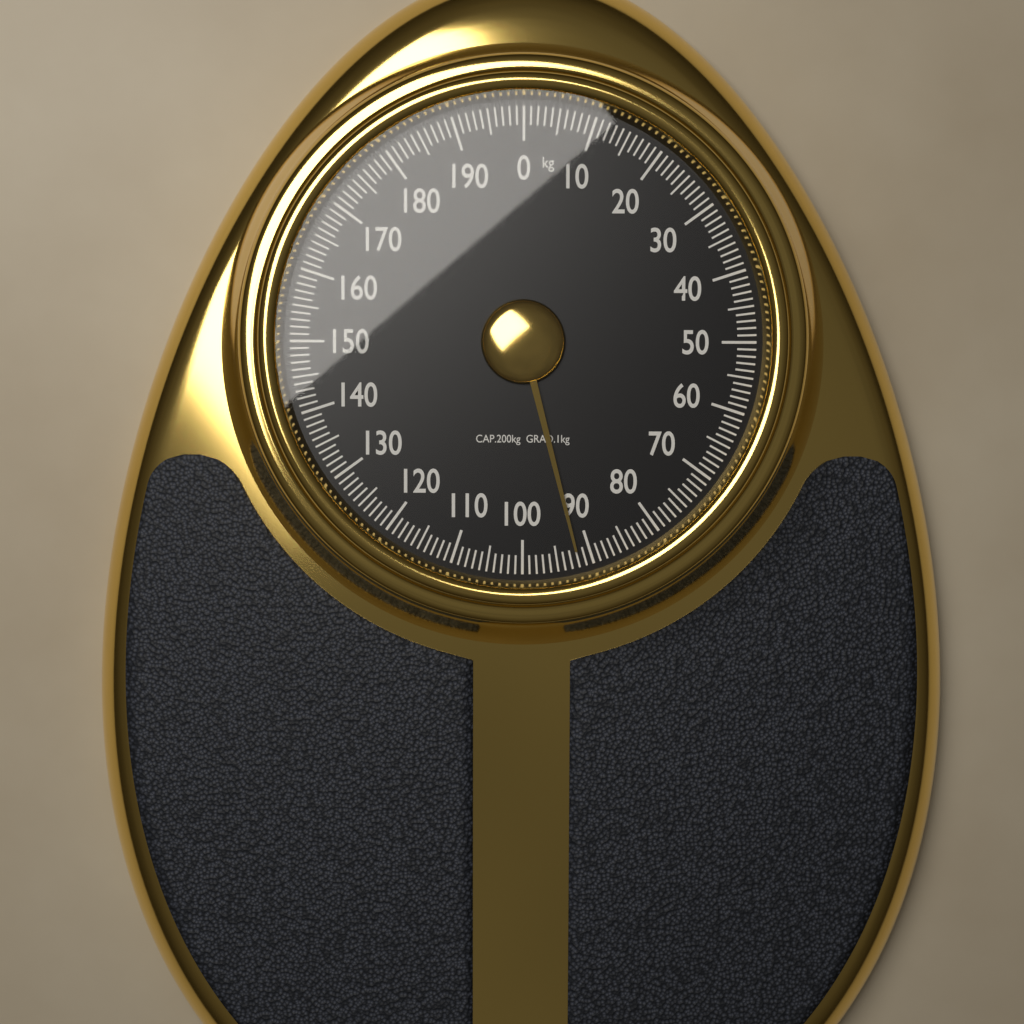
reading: 92 kg
